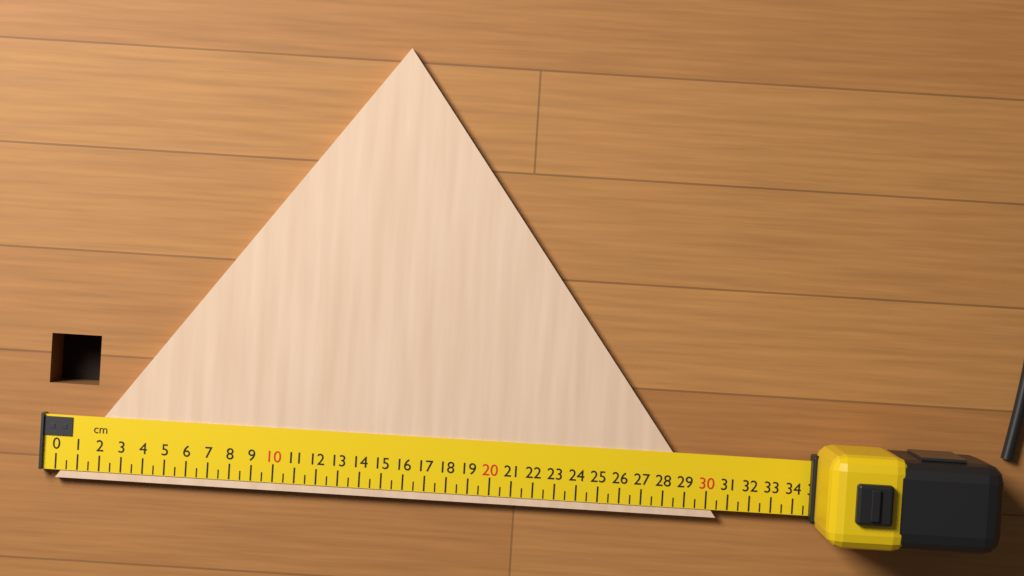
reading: 30.5 cm
